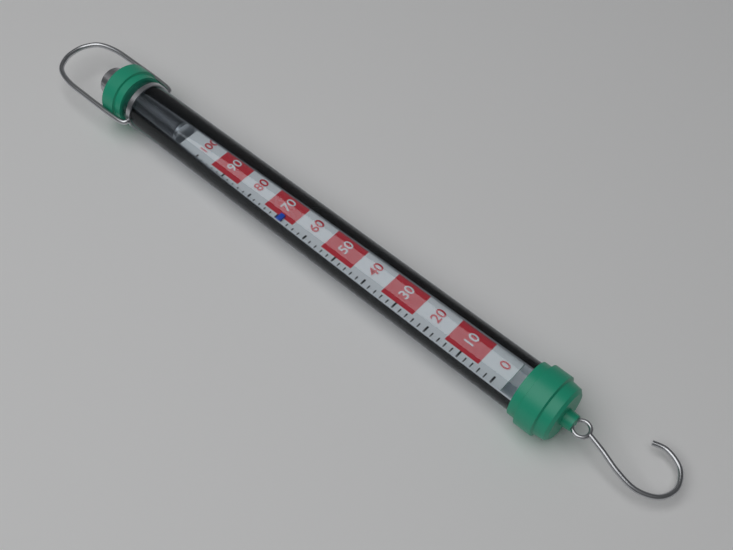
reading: 68 (no unit)
